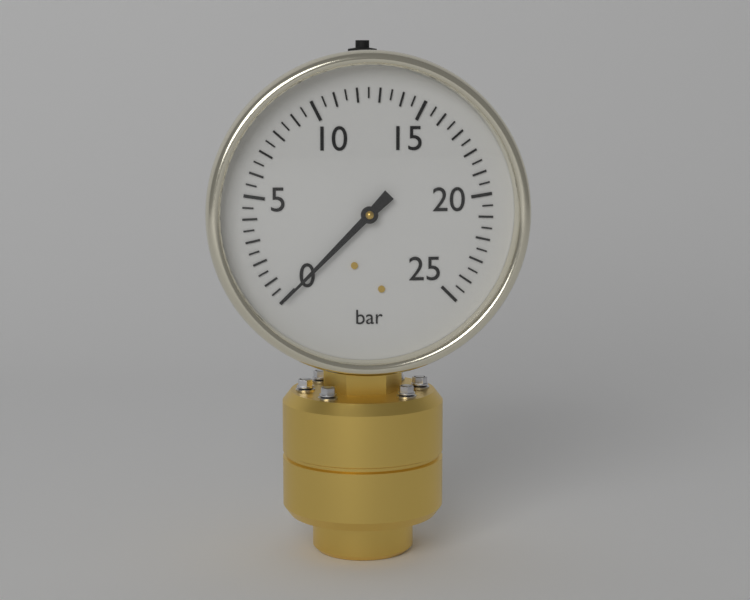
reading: 0.0 bar
